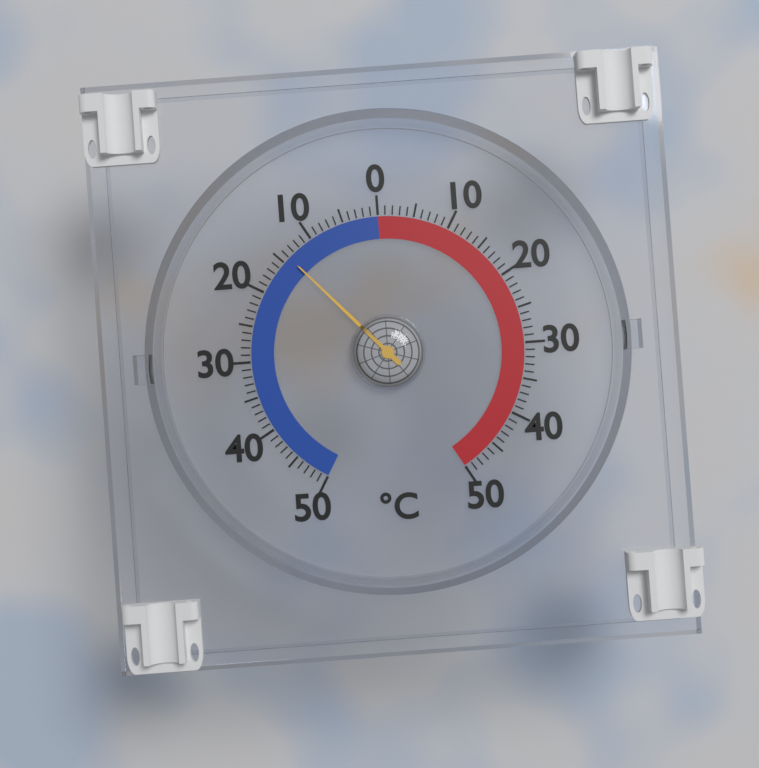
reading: -14 °C
